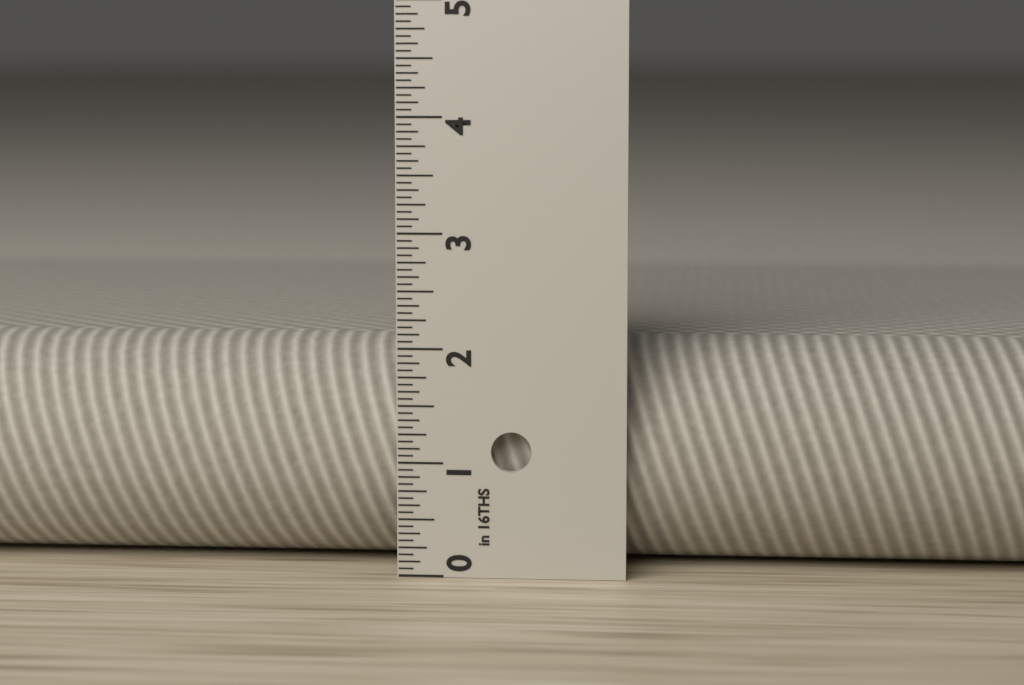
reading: 2.0000 in
